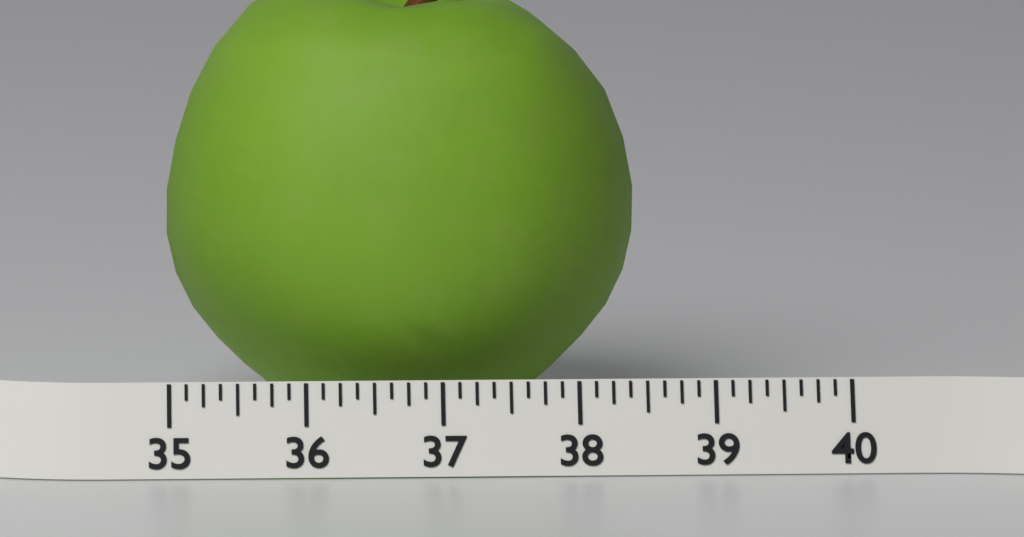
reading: 38.500 (no unit)
